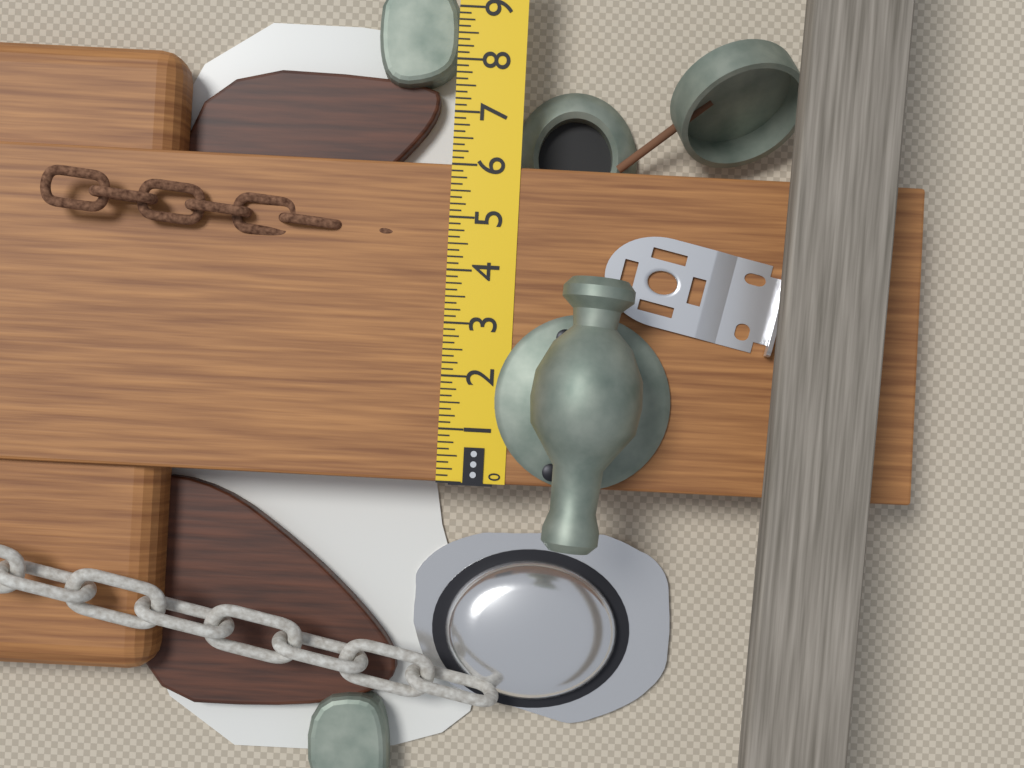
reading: 6.000 in
